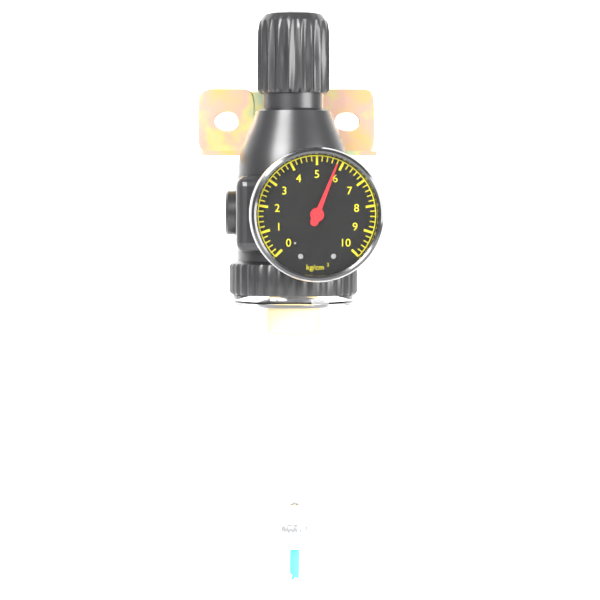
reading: 5.8 kg/cm²
